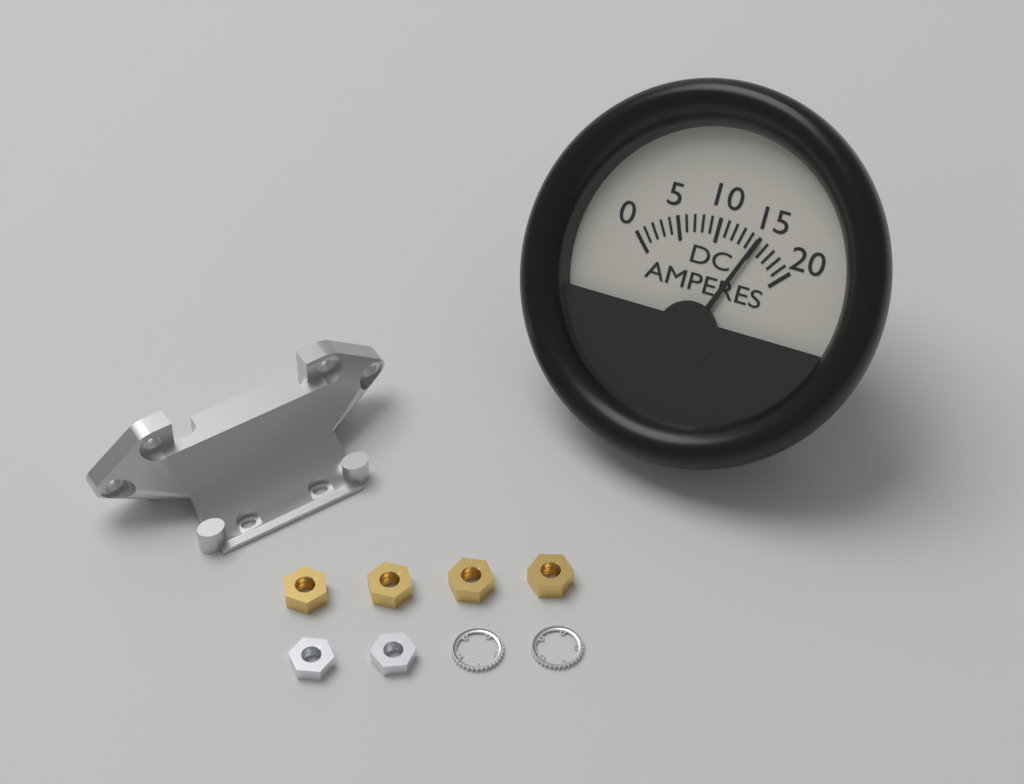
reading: 15 A
